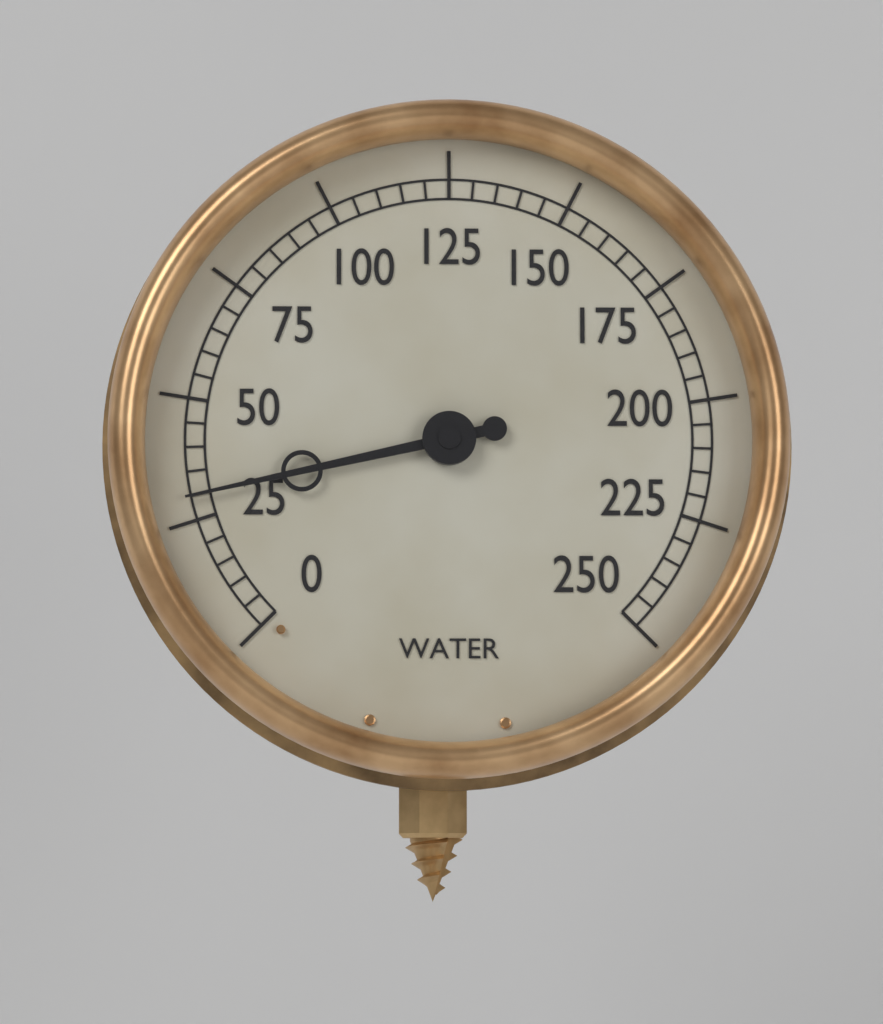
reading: 30 (no unit)
